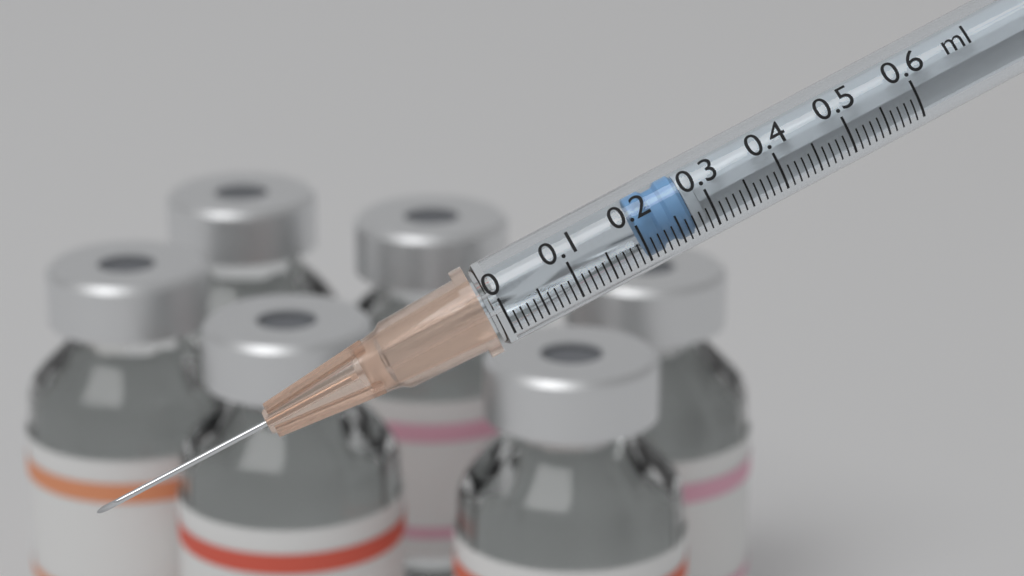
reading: 0.20 ml
